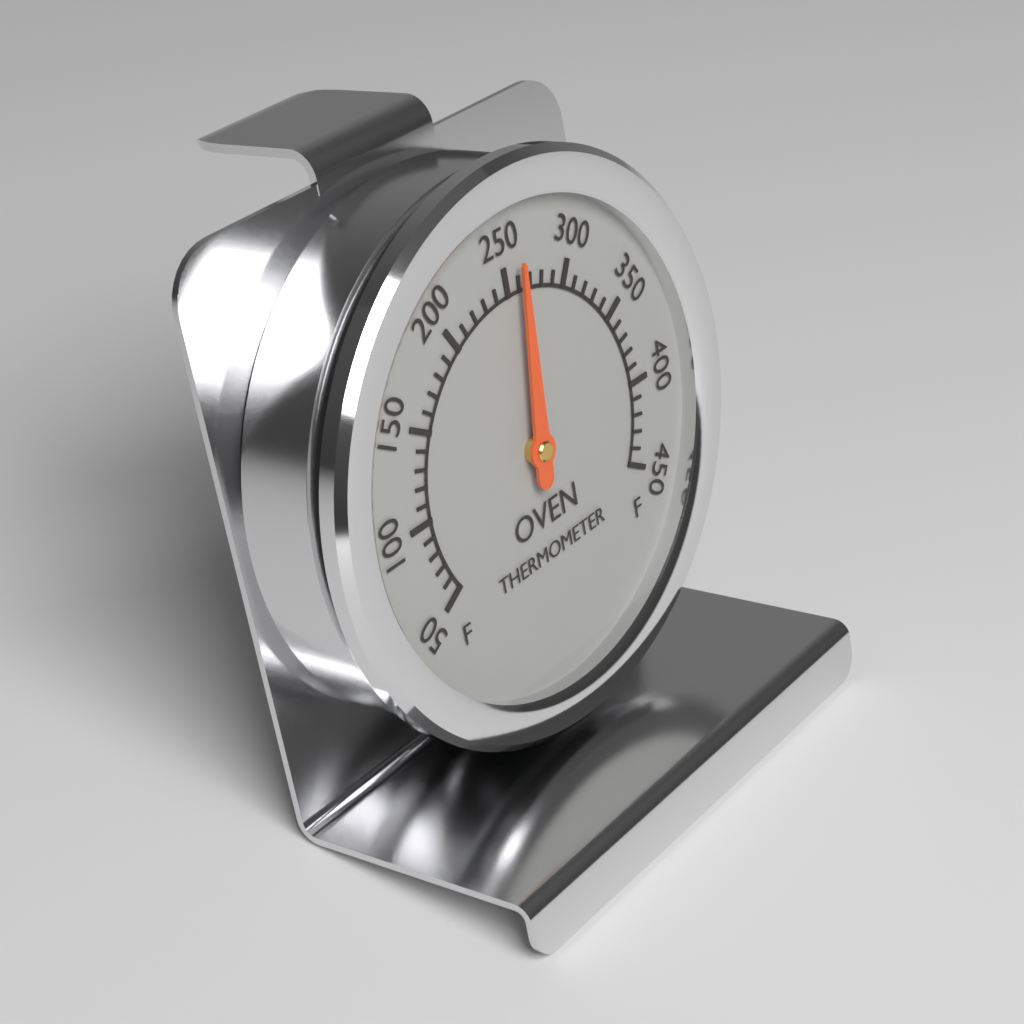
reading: 260 °F
